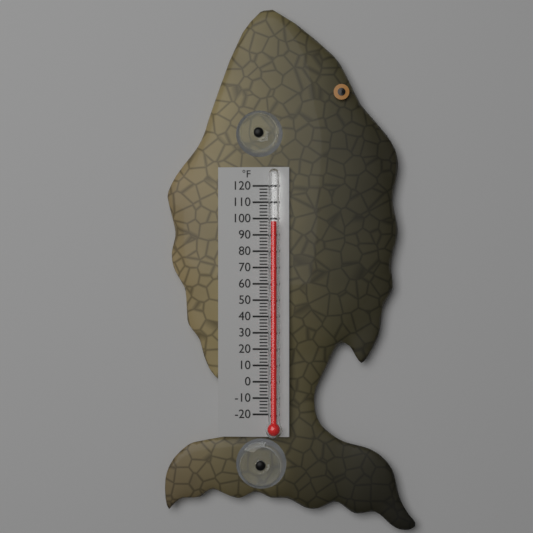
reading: 98 °F
